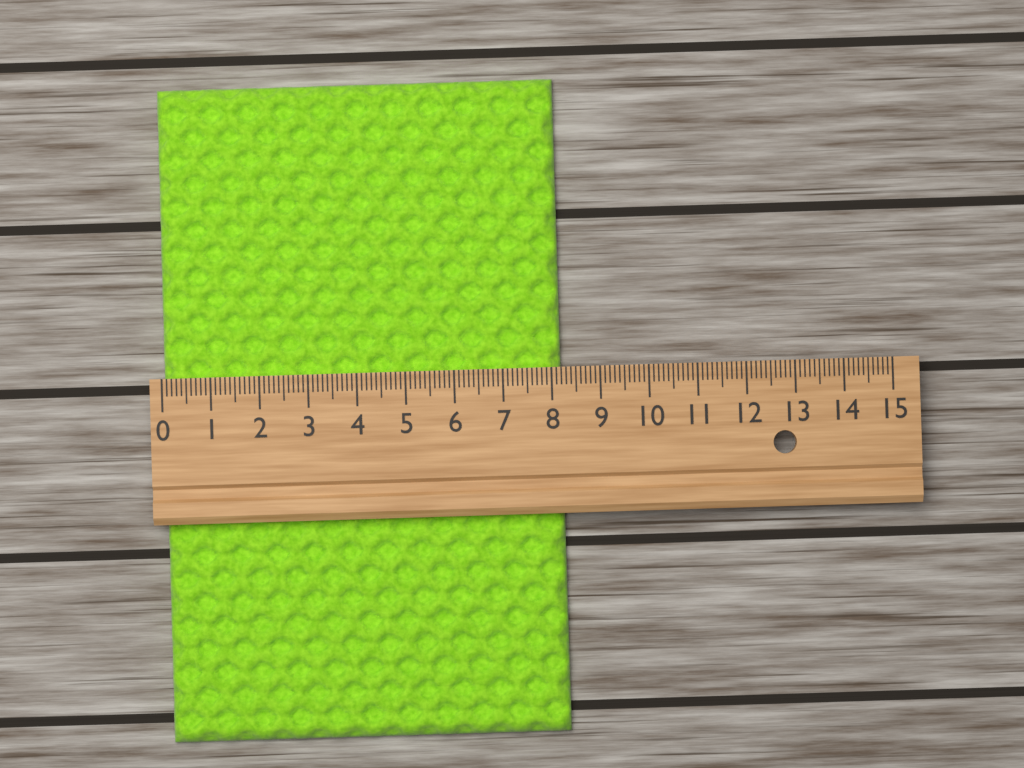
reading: 8.2 (no unit)
